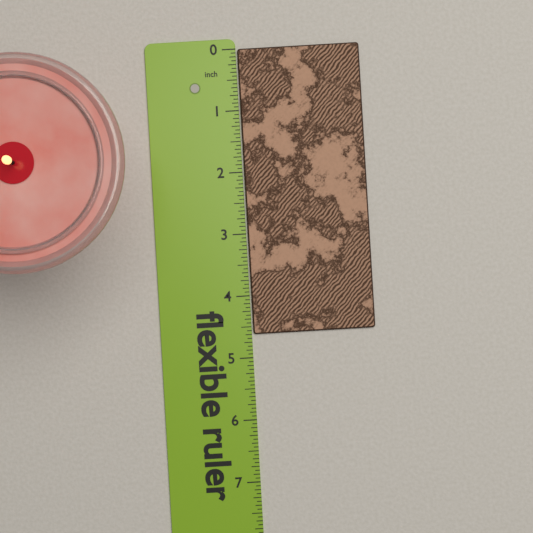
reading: 4.6250 in
